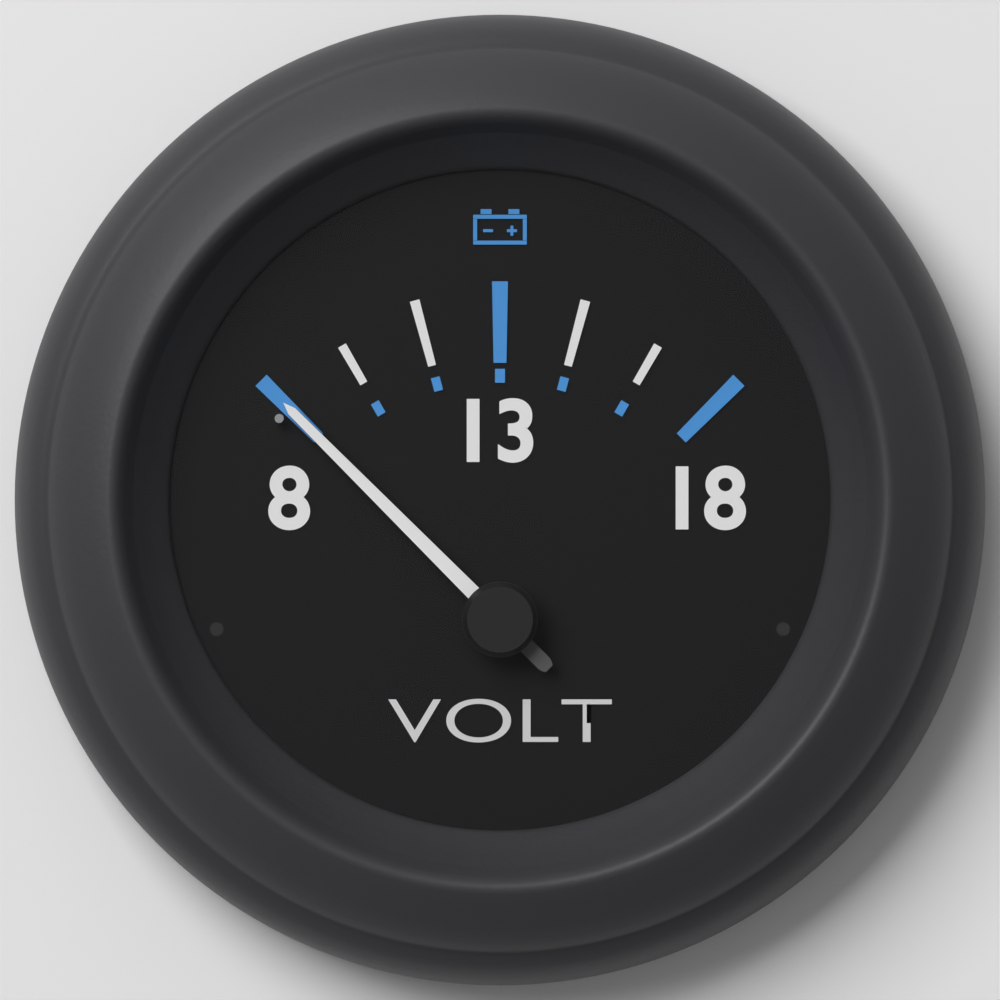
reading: 8.0000 V
